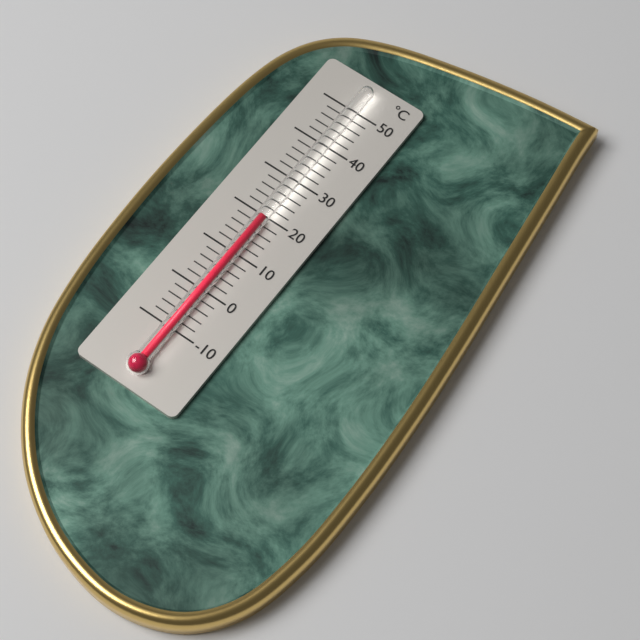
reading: 19 °C
